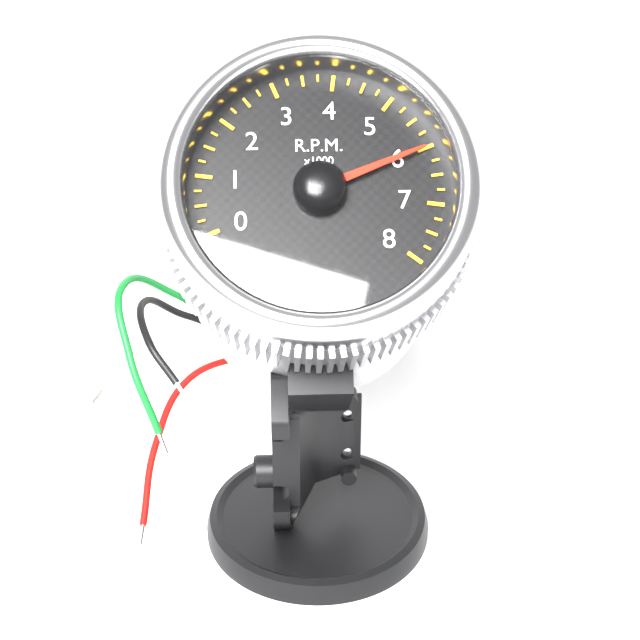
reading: 6.00 x1000 RPM
